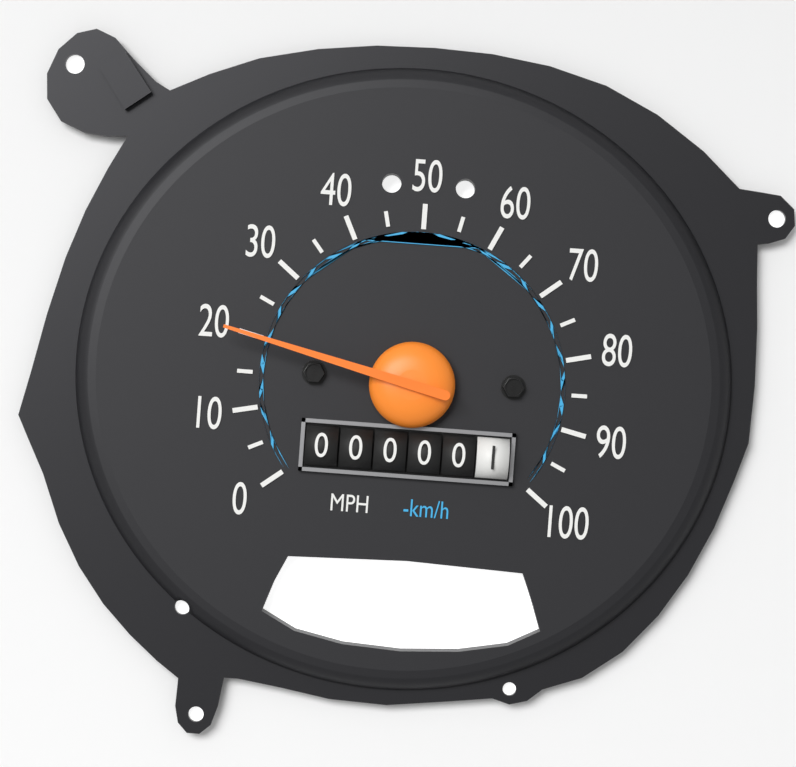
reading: 20 MPH
